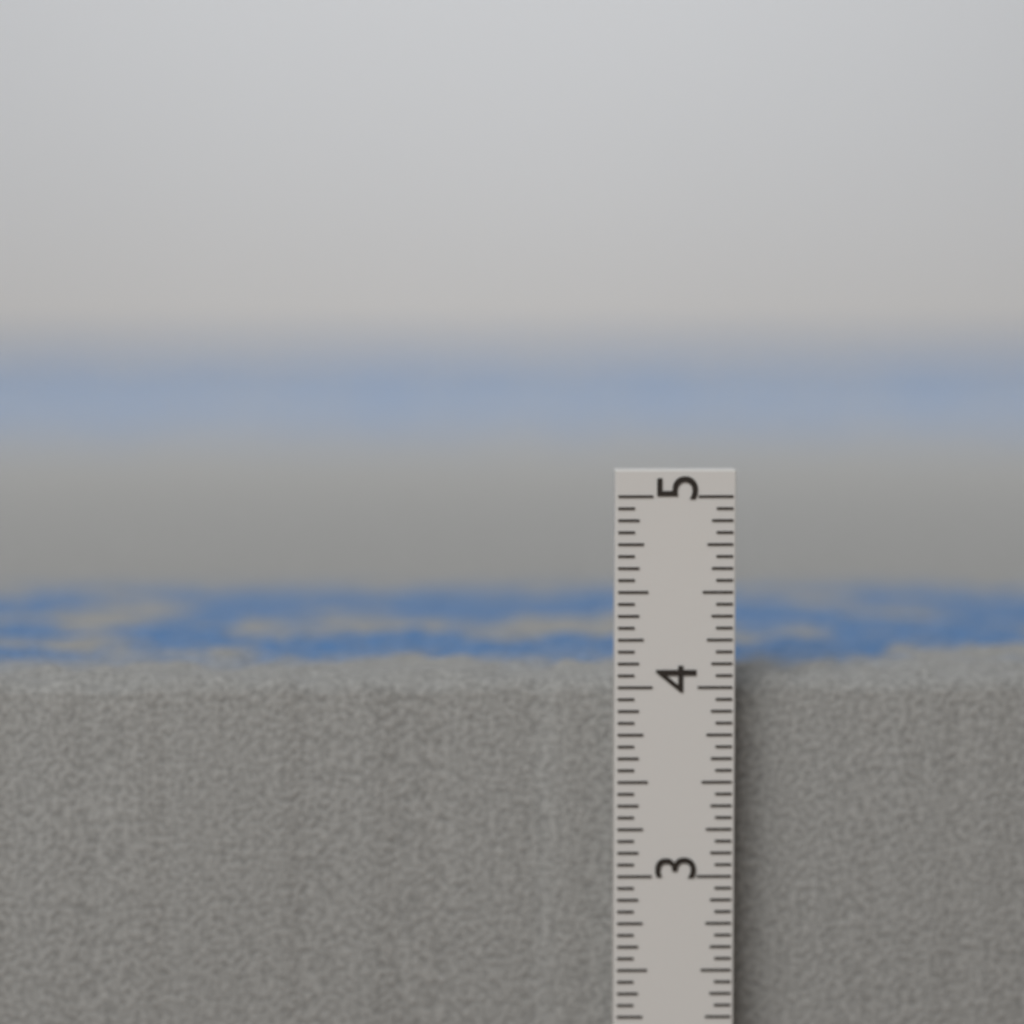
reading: 4.0625 in
